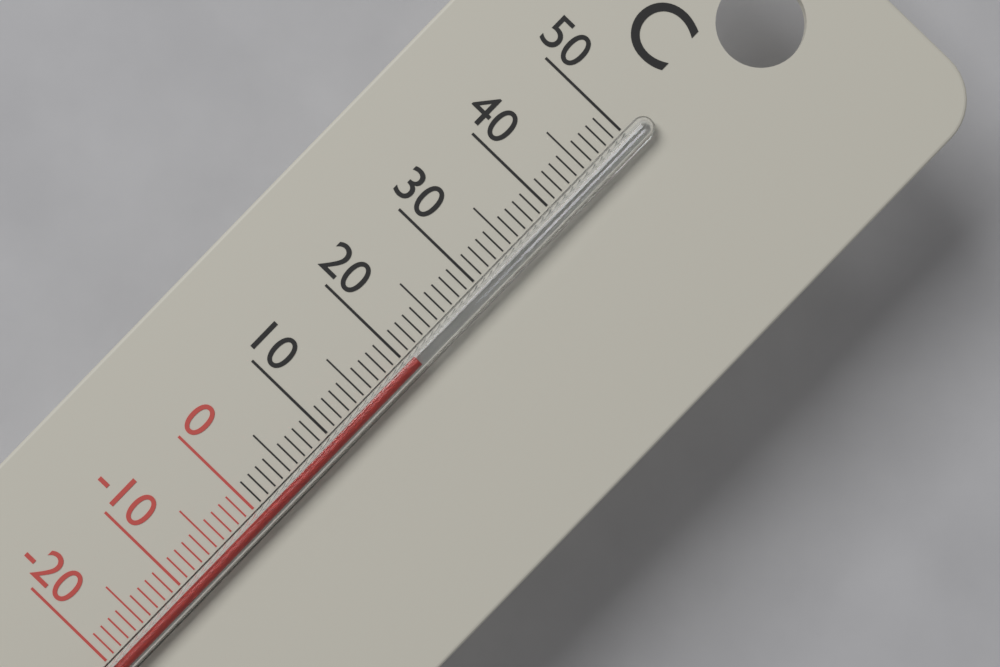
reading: 21 °C
